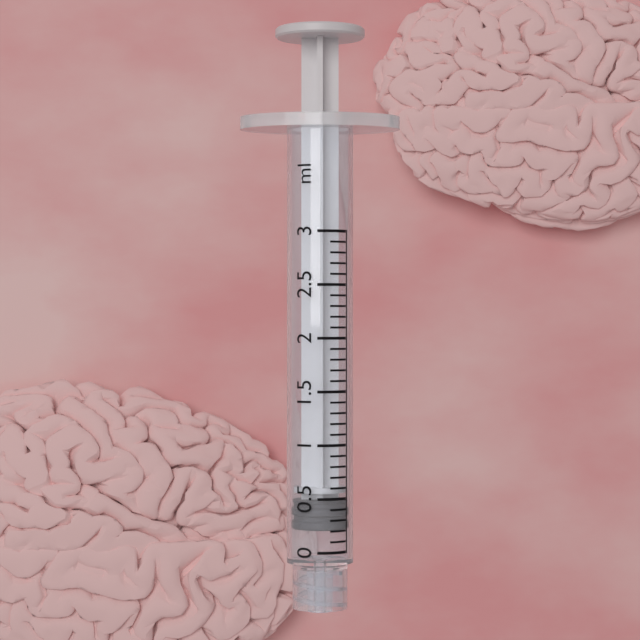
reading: 0.2 ml
